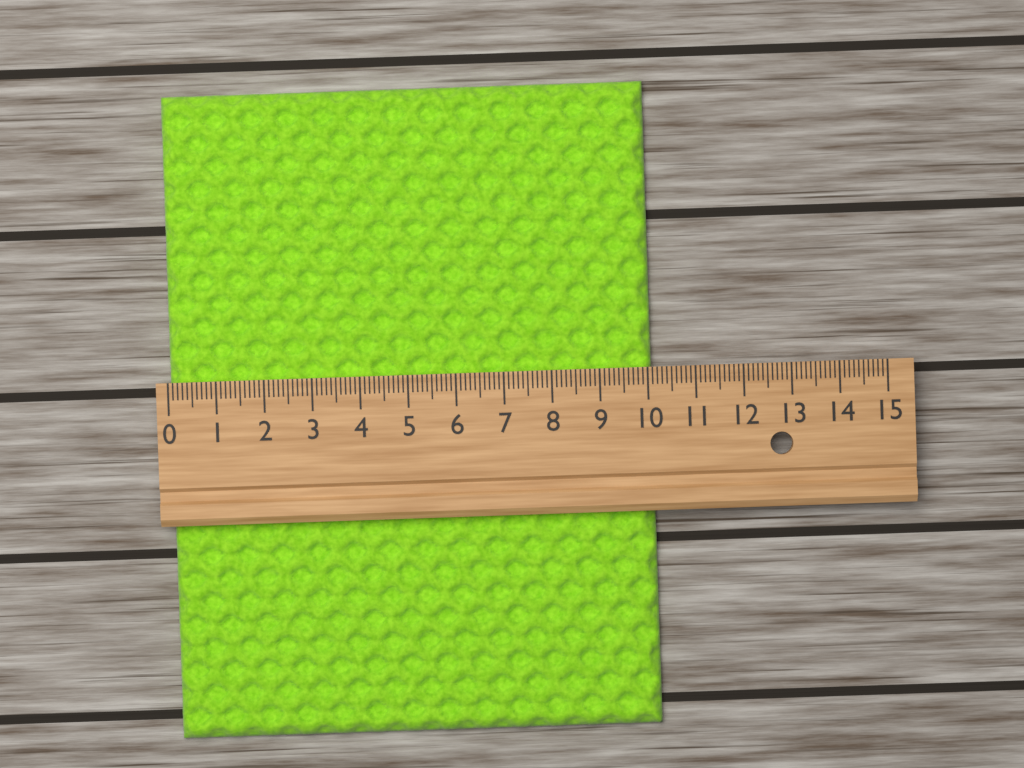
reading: 10.1 (no unit)
